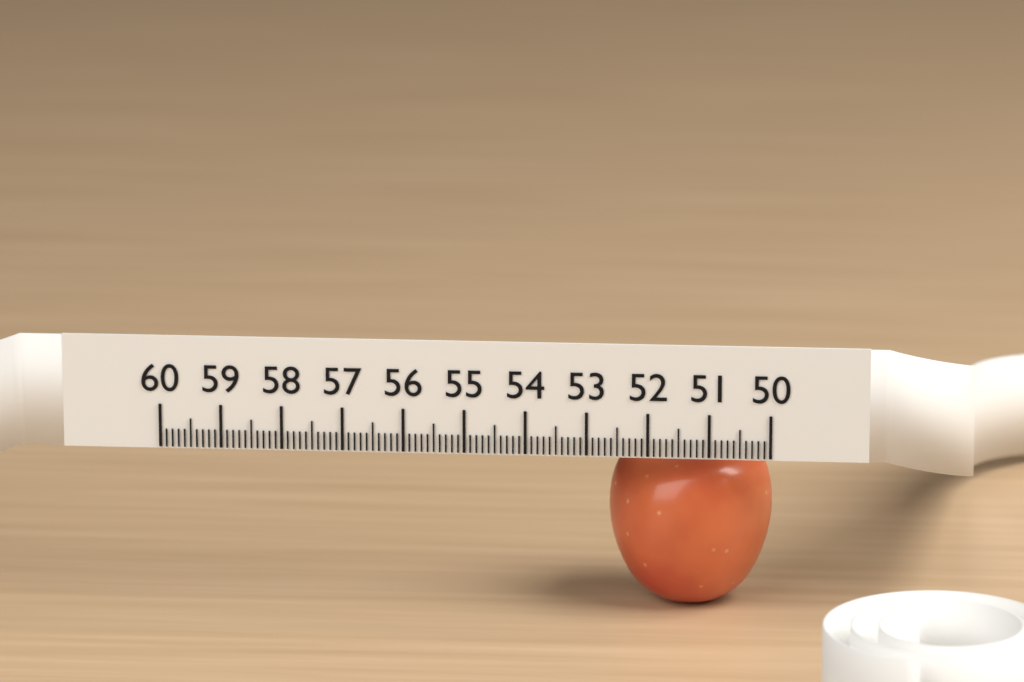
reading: 52.7 (no unit)
